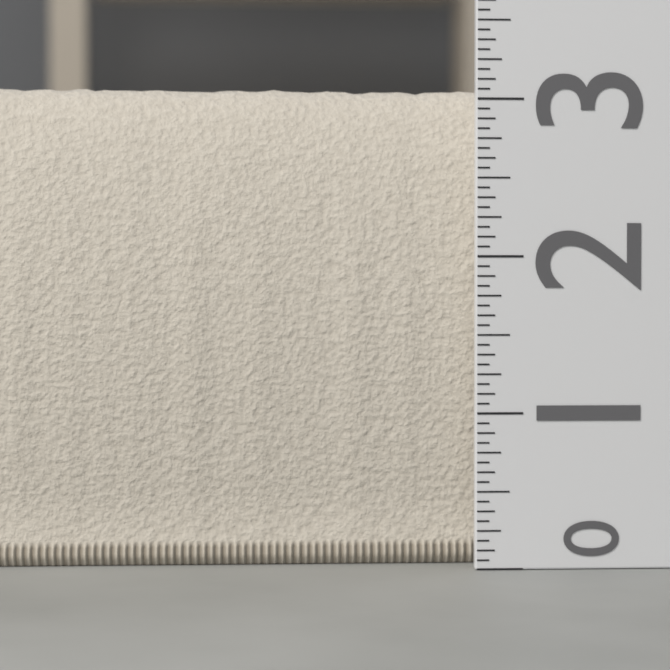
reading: 3.1250 (no unit)
